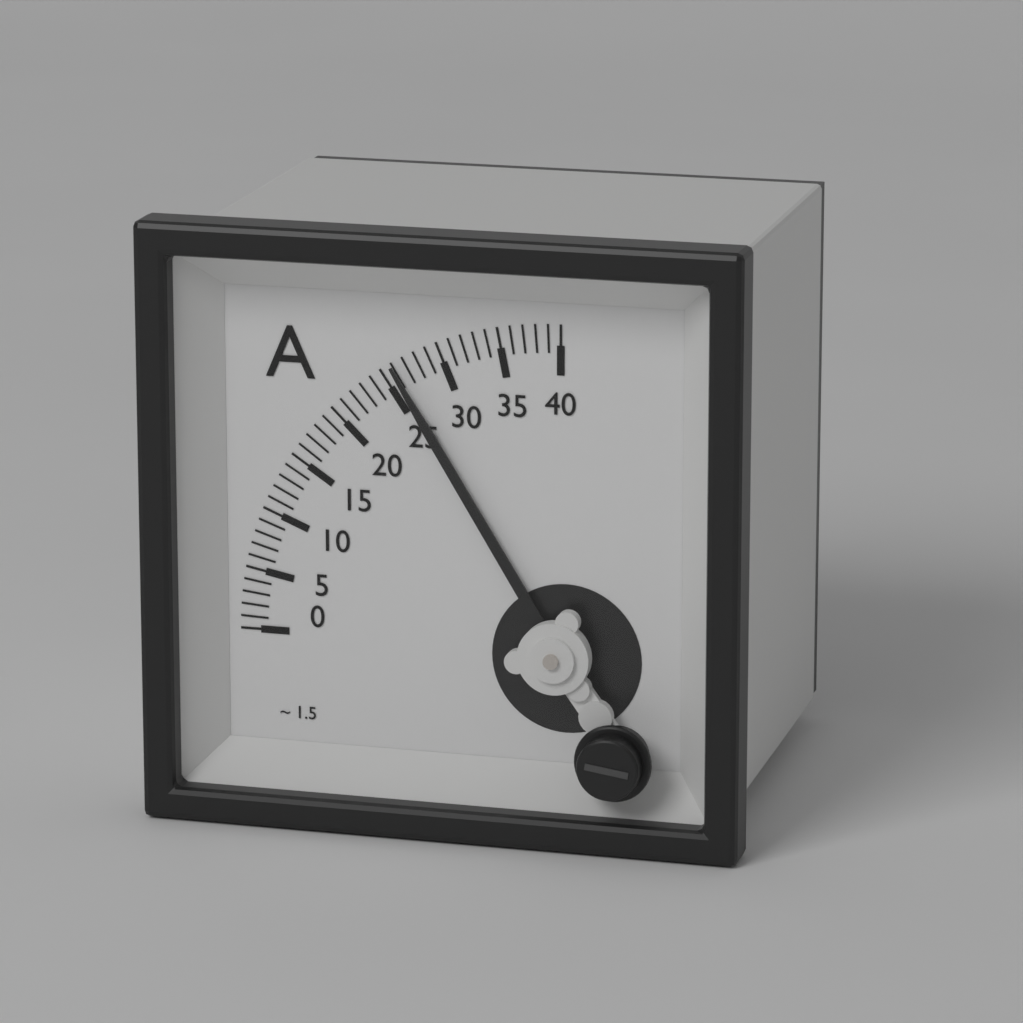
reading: 26 A
